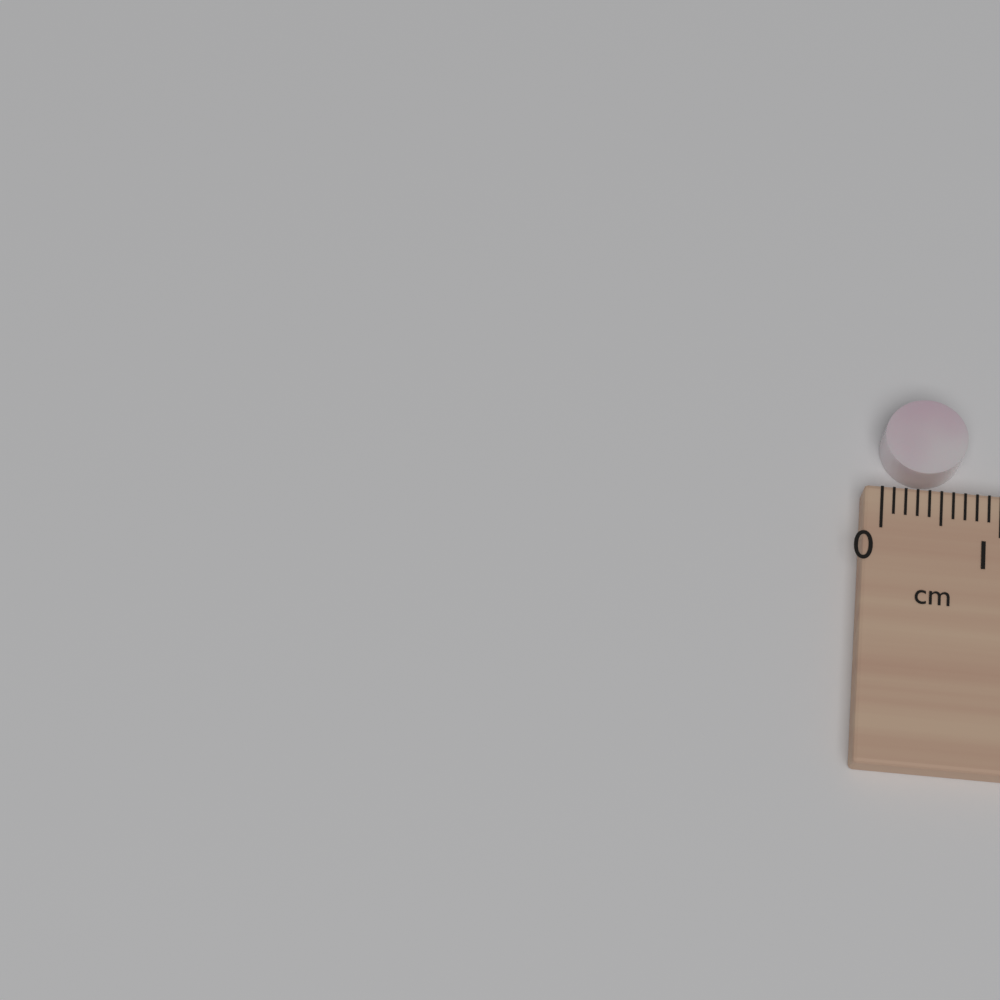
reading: 0.7 cm
